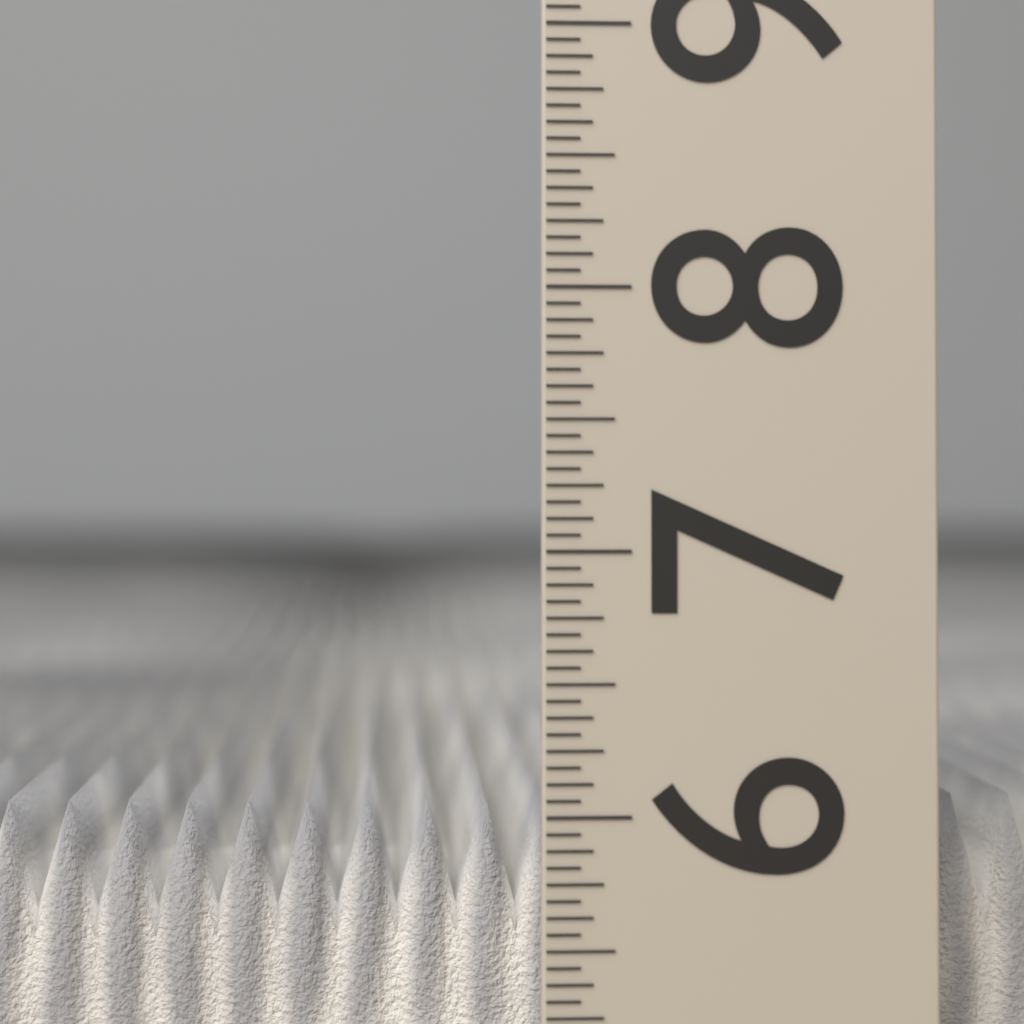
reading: 6.0000 (no unit)
